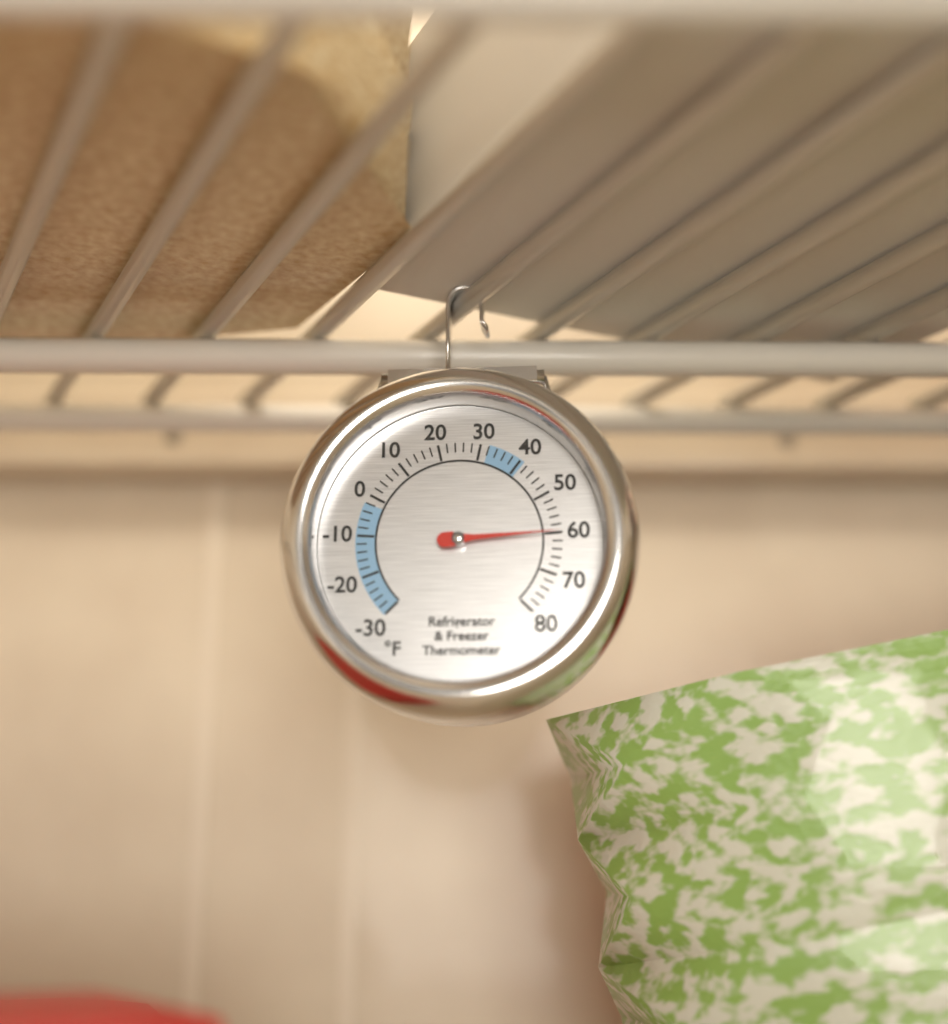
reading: 60 °F
